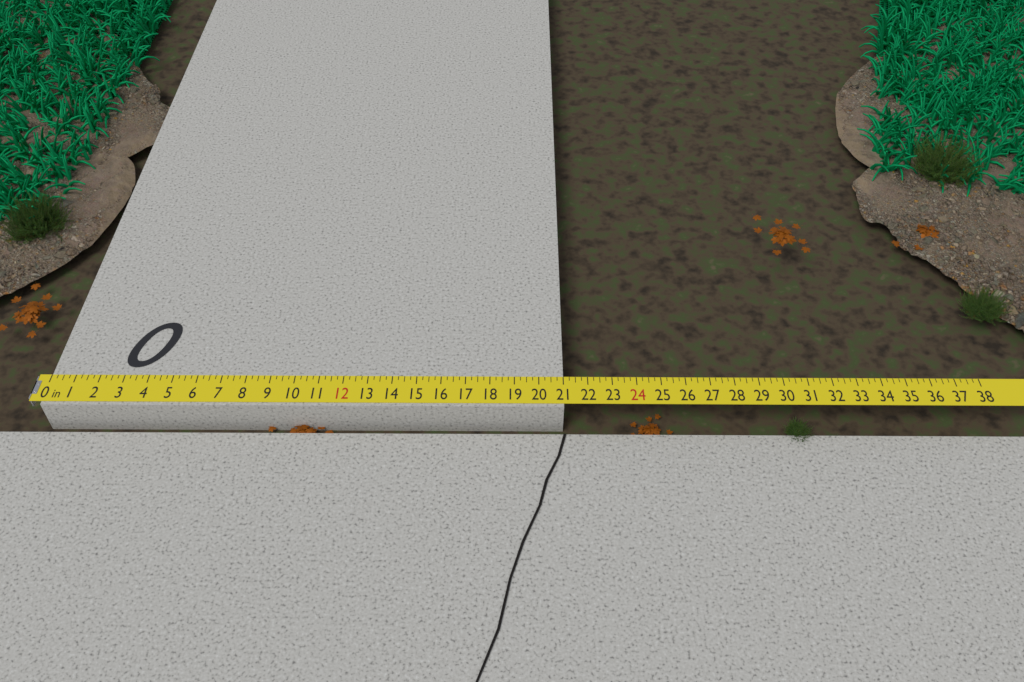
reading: 21.00 in
